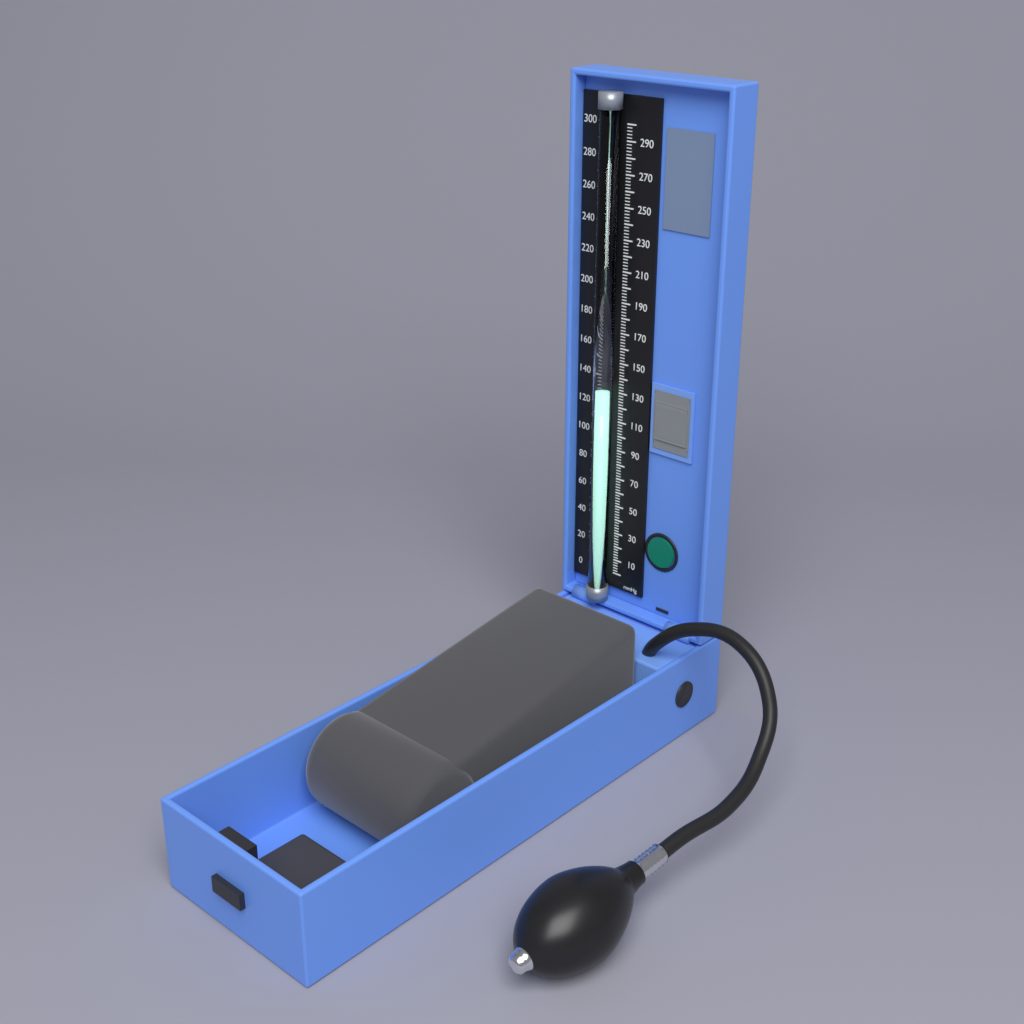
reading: 132 mmHg
